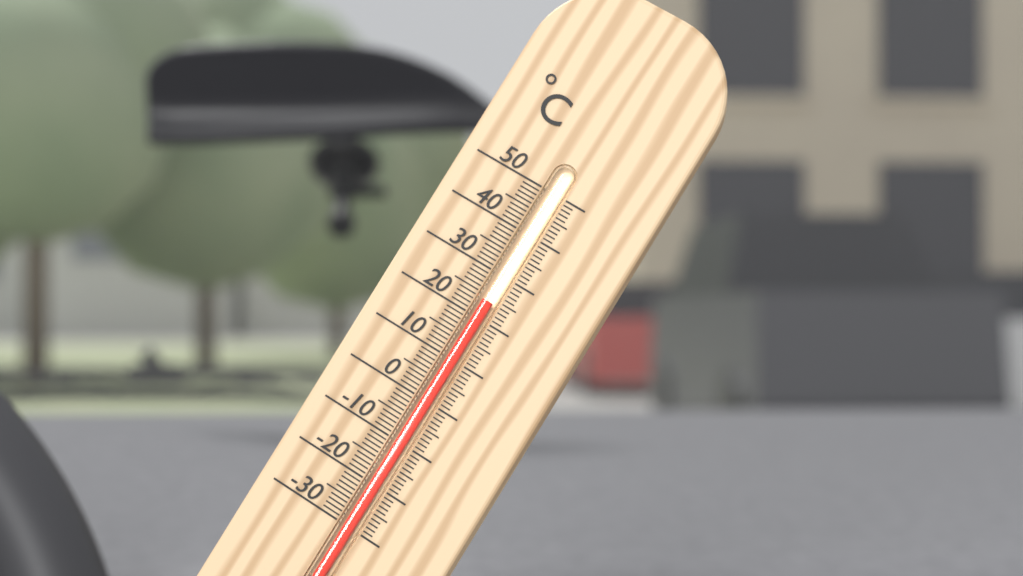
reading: 24 °C
